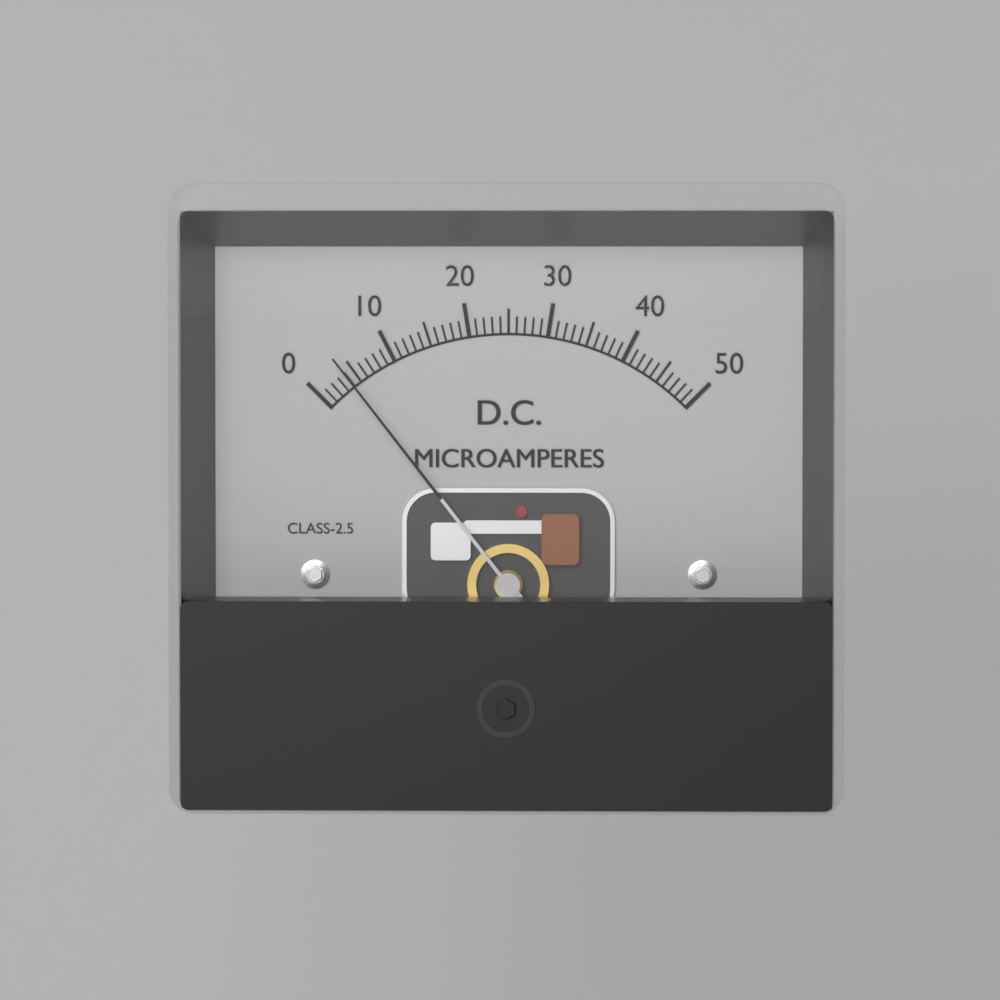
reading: 4 µA
